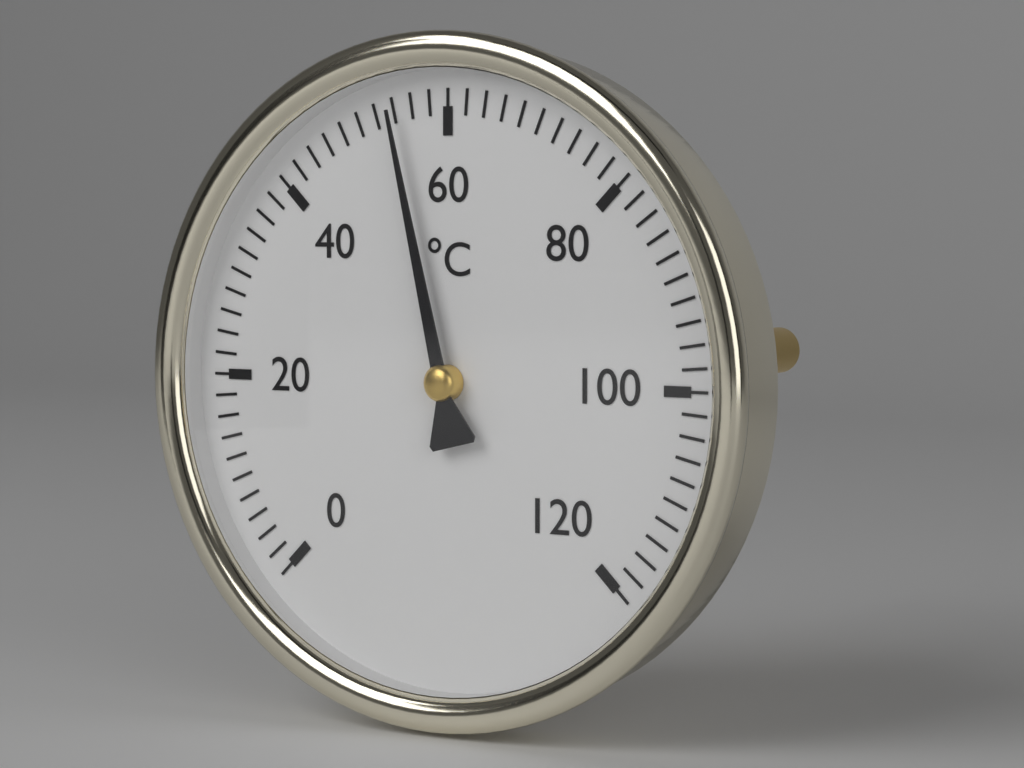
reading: 54 °C
